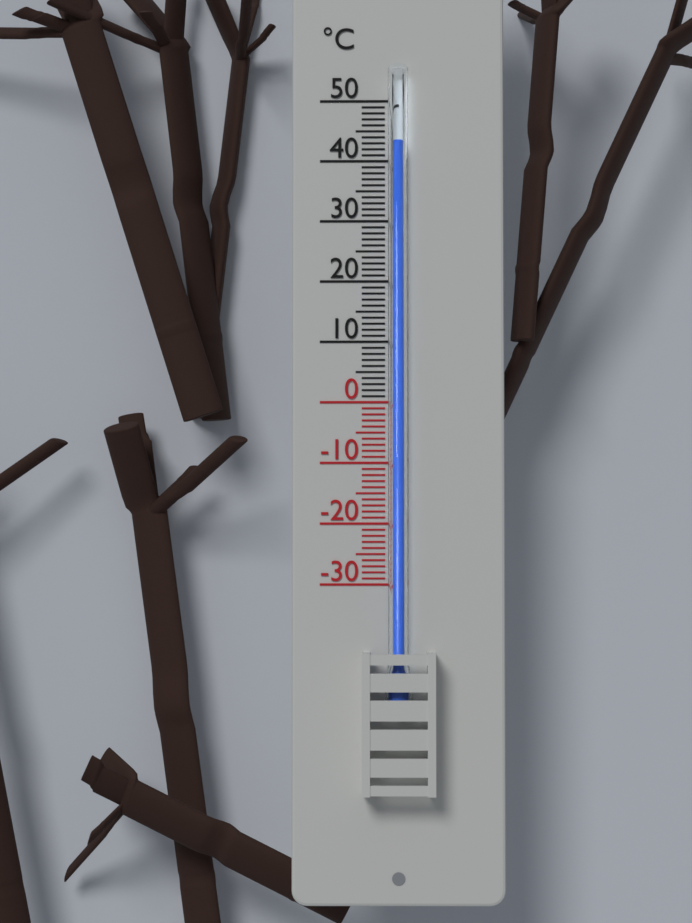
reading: 43 °C
